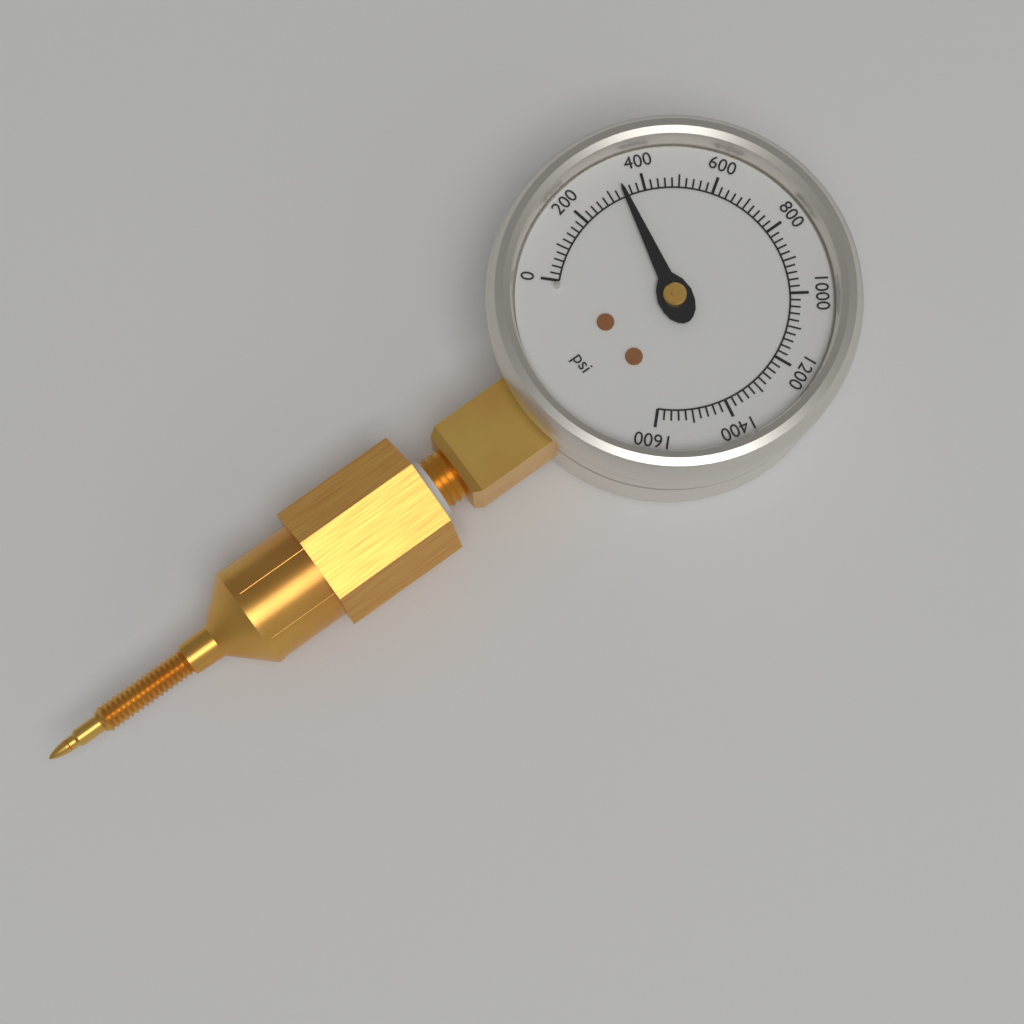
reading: 340 psi
